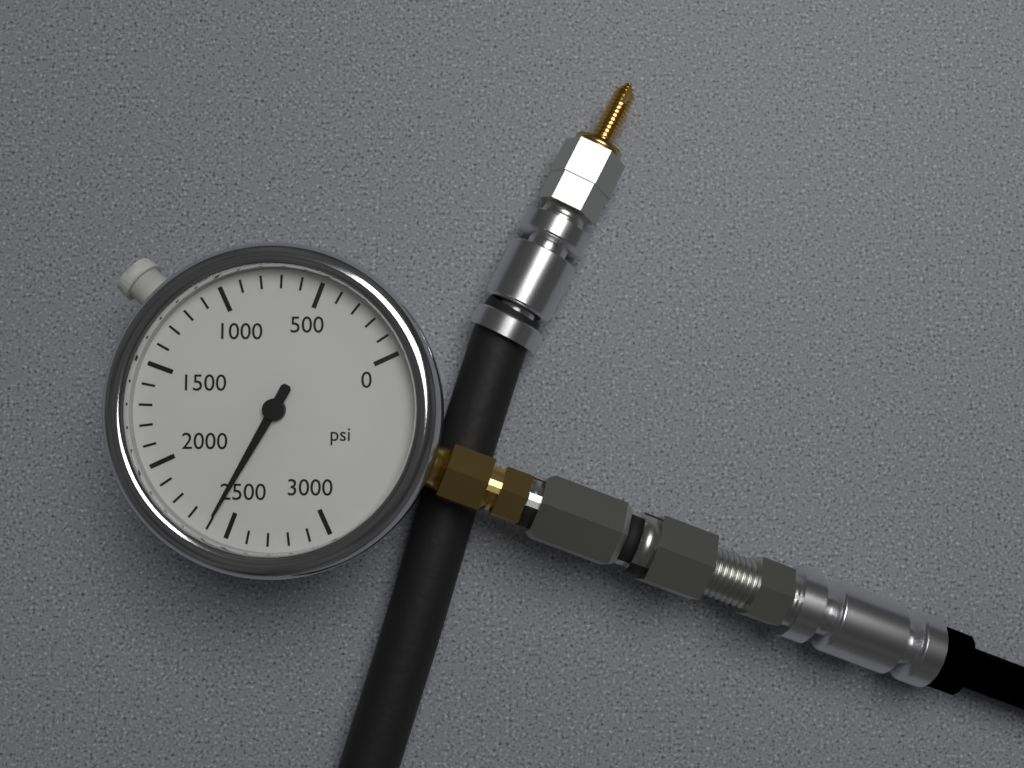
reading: 2400 psi
